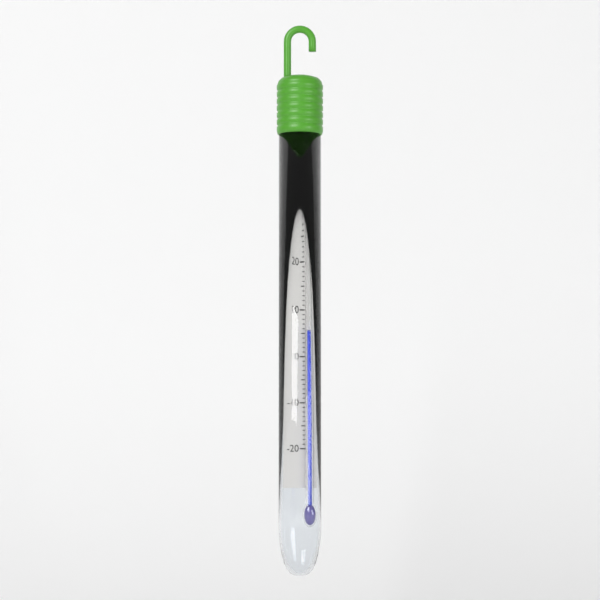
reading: 6 °C
